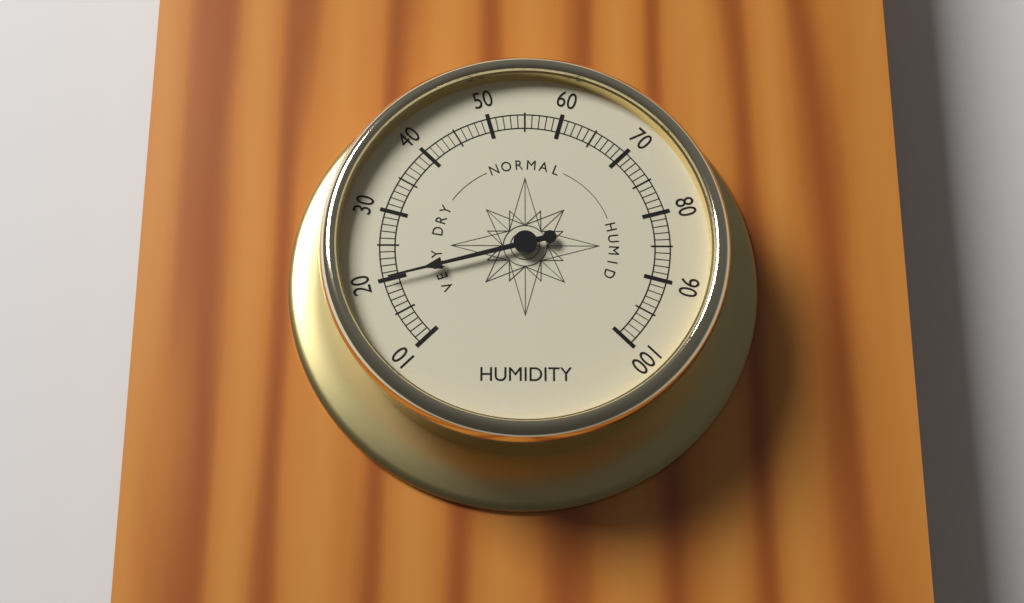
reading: 20 (no unit)
